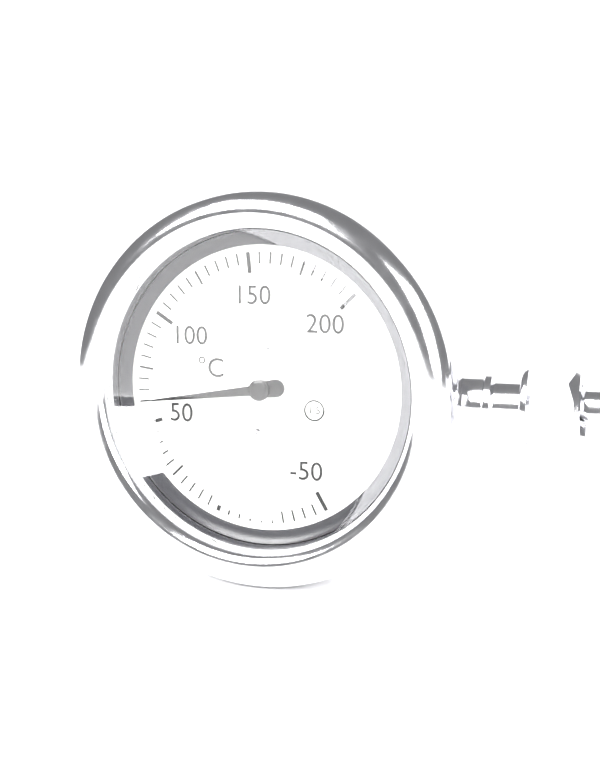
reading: 60 °C
